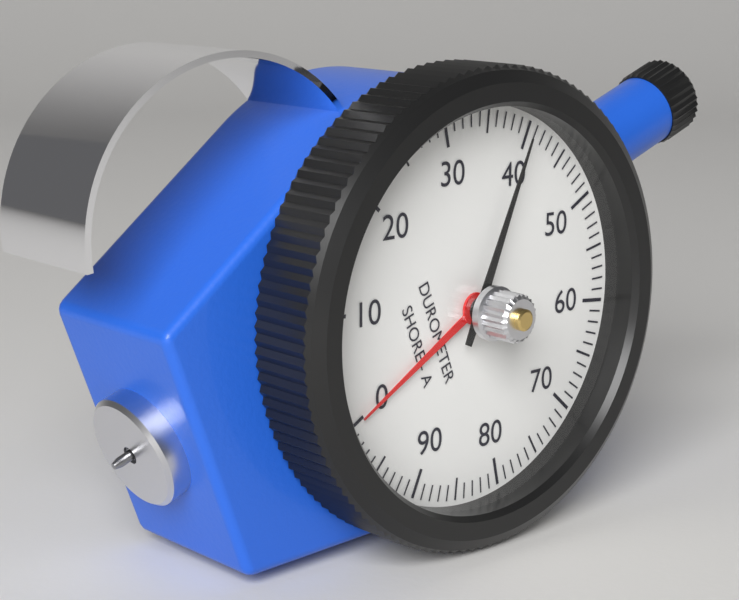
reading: 40 Shore A
